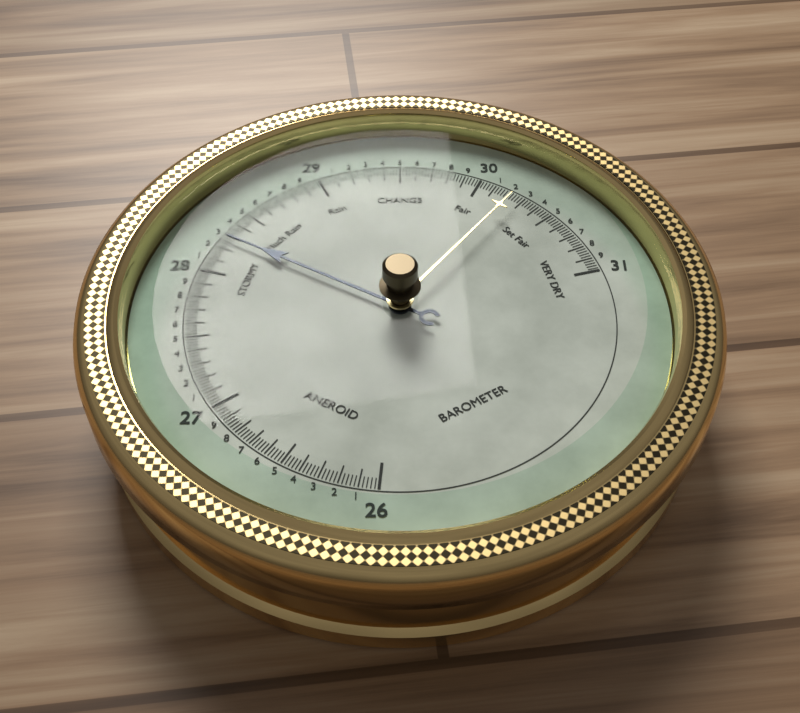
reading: 28.28 (no unit)
